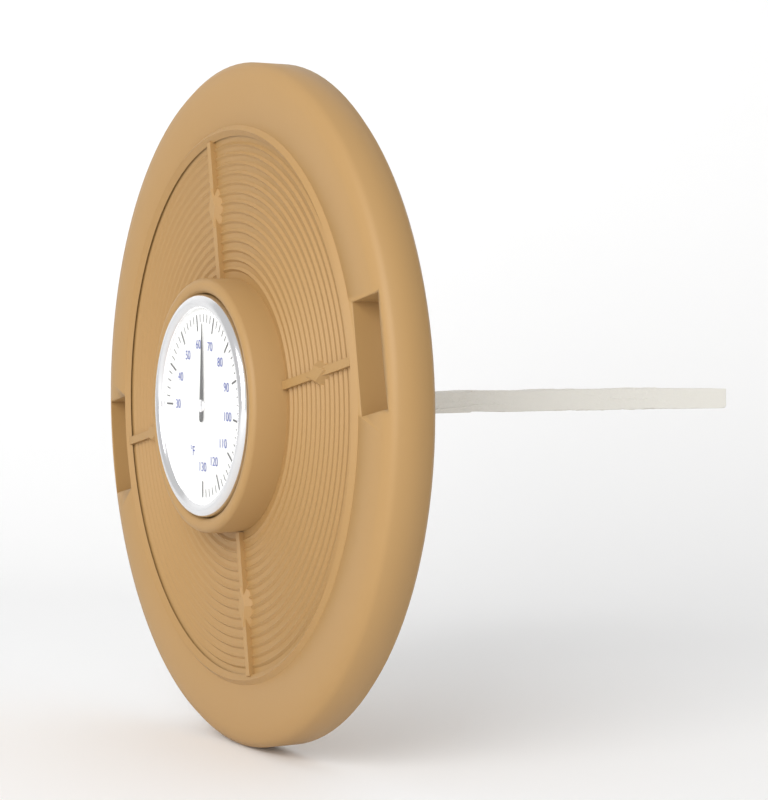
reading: 64 °F
